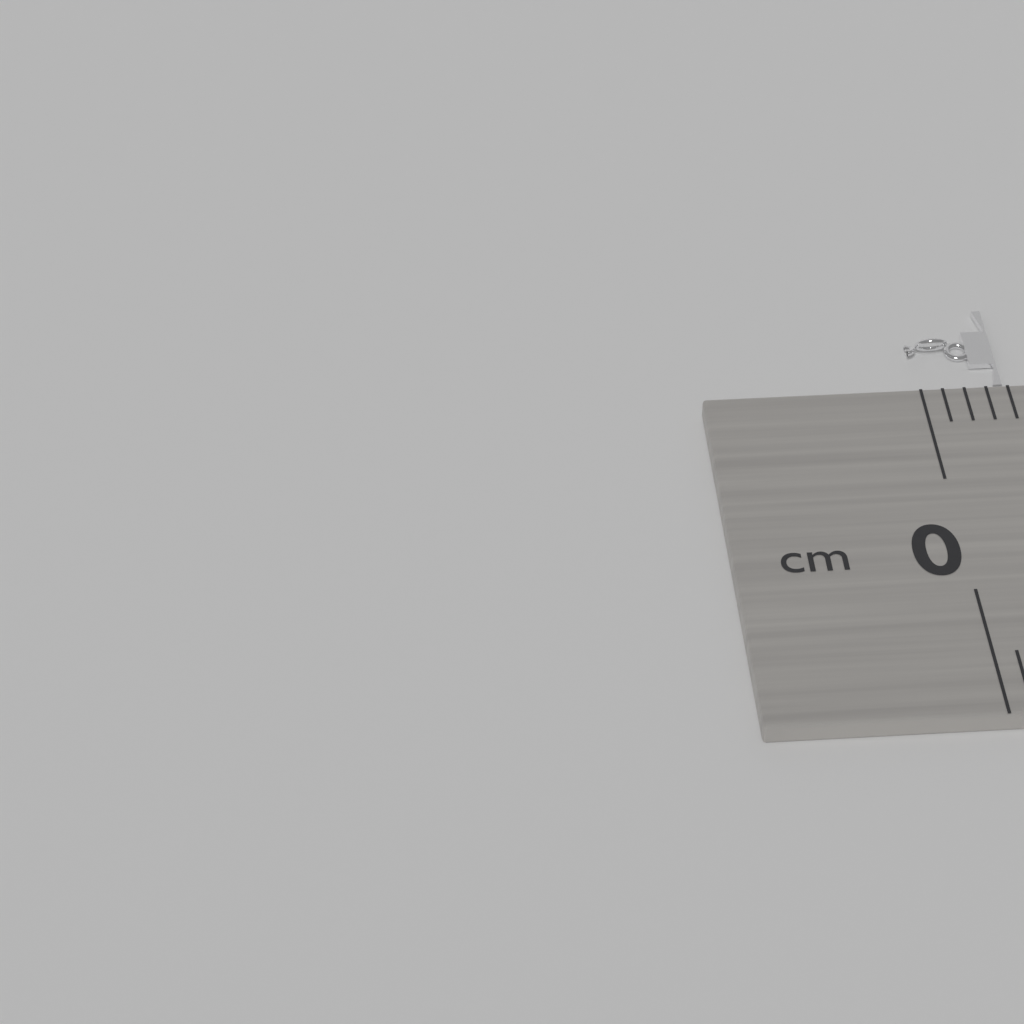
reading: 0.4 cm
